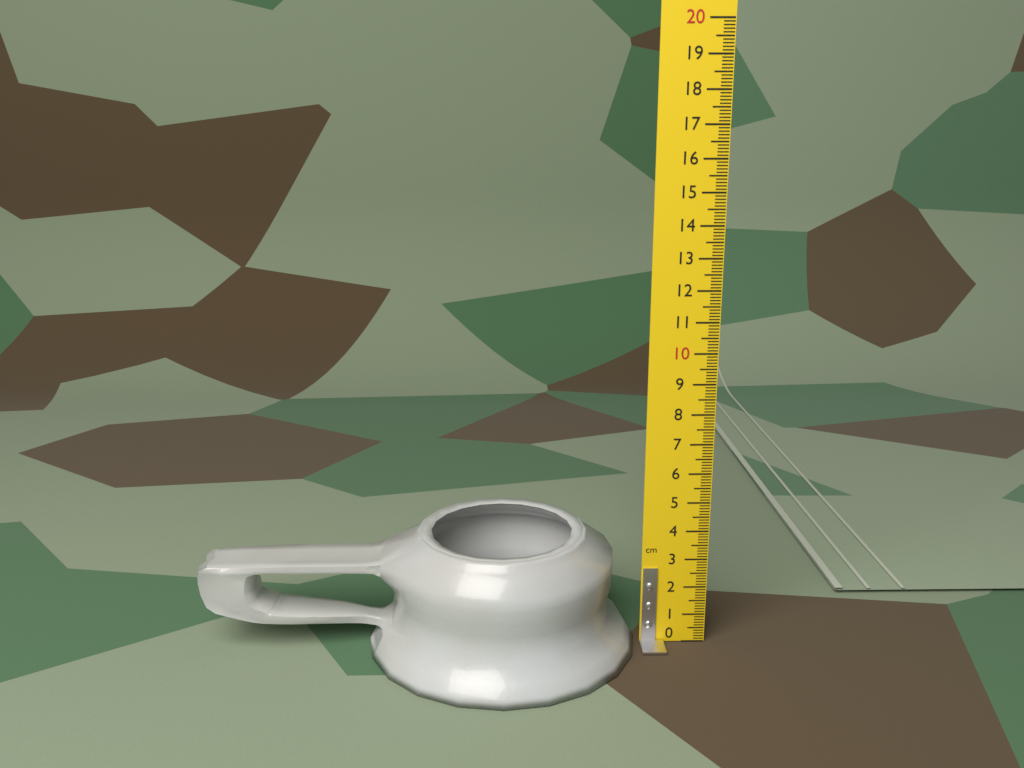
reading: 4.0 cm
